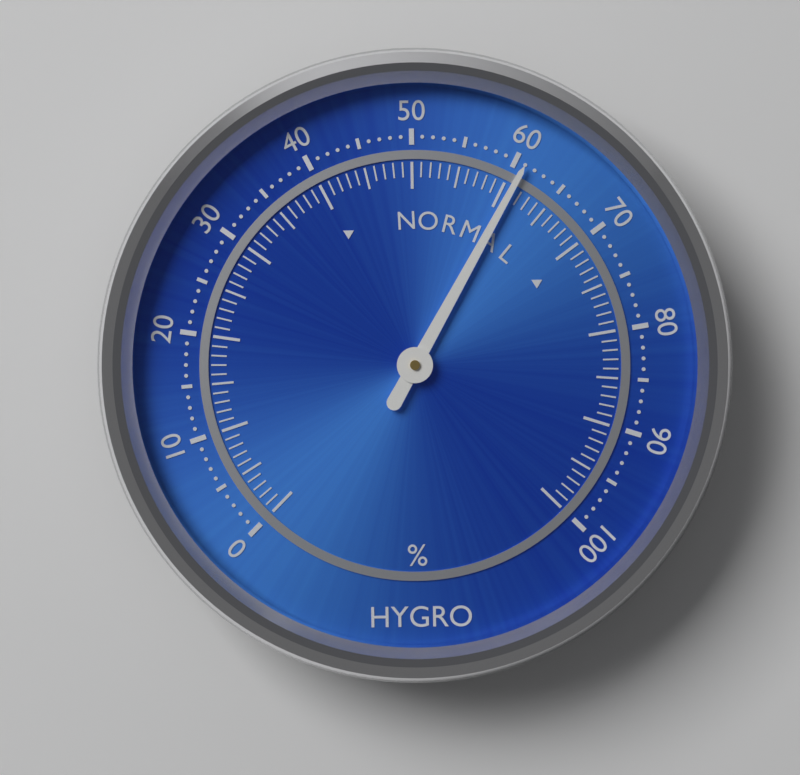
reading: 61 %
